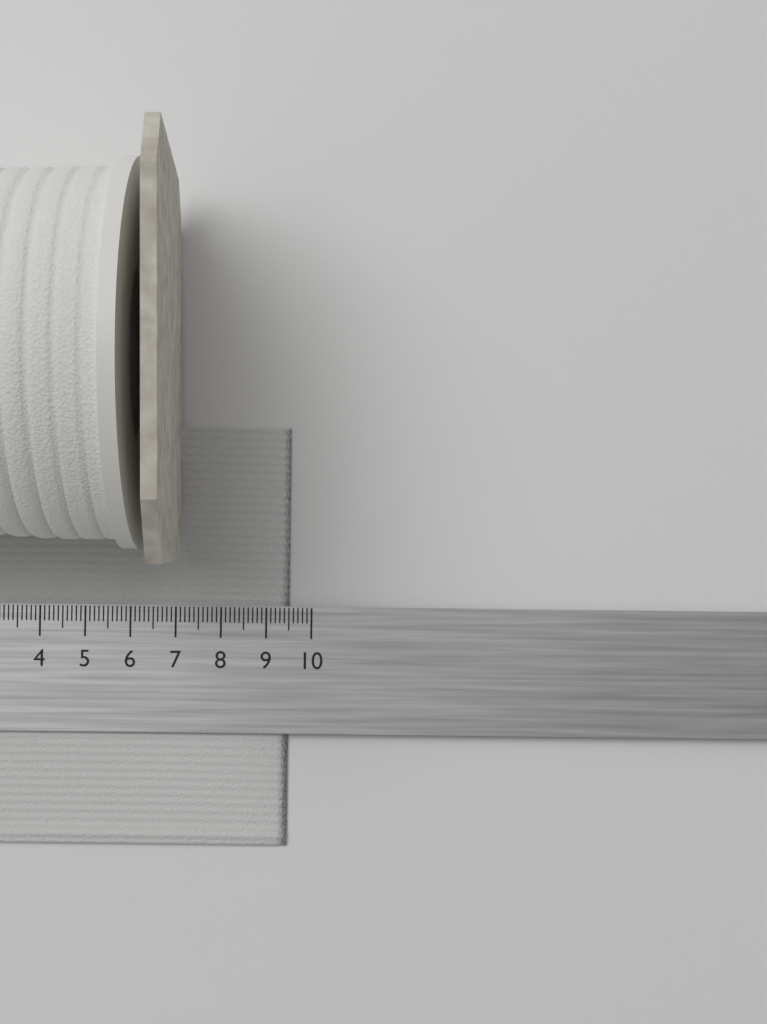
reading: 9.5 cm
